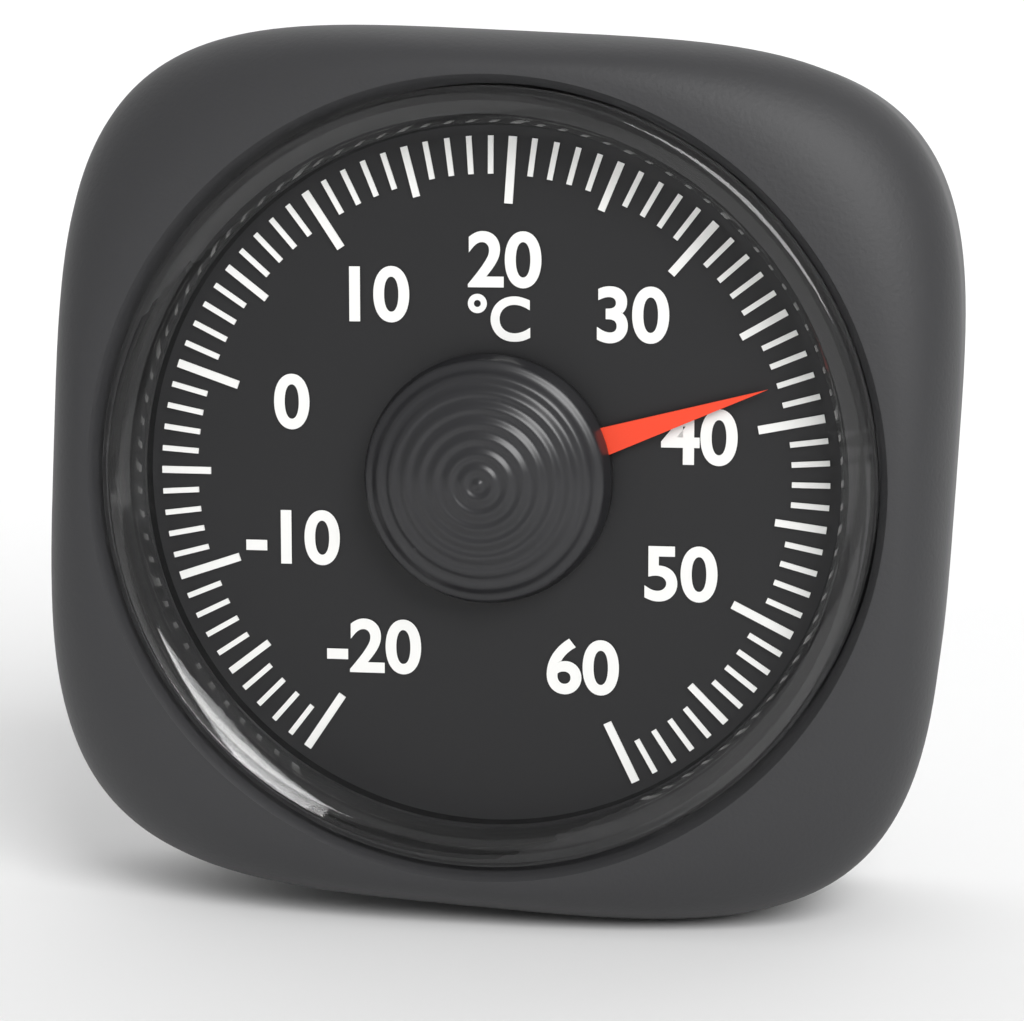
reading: 38 °C
